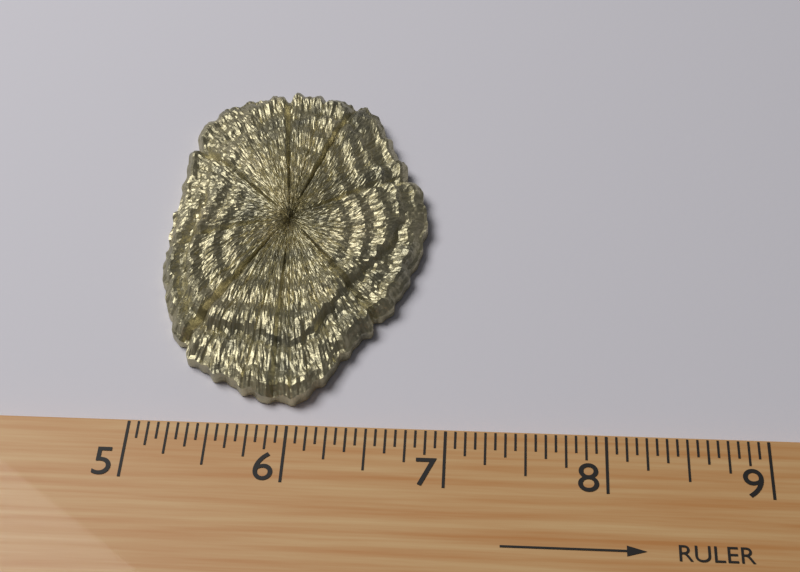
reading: 6.8125 (no unit)
